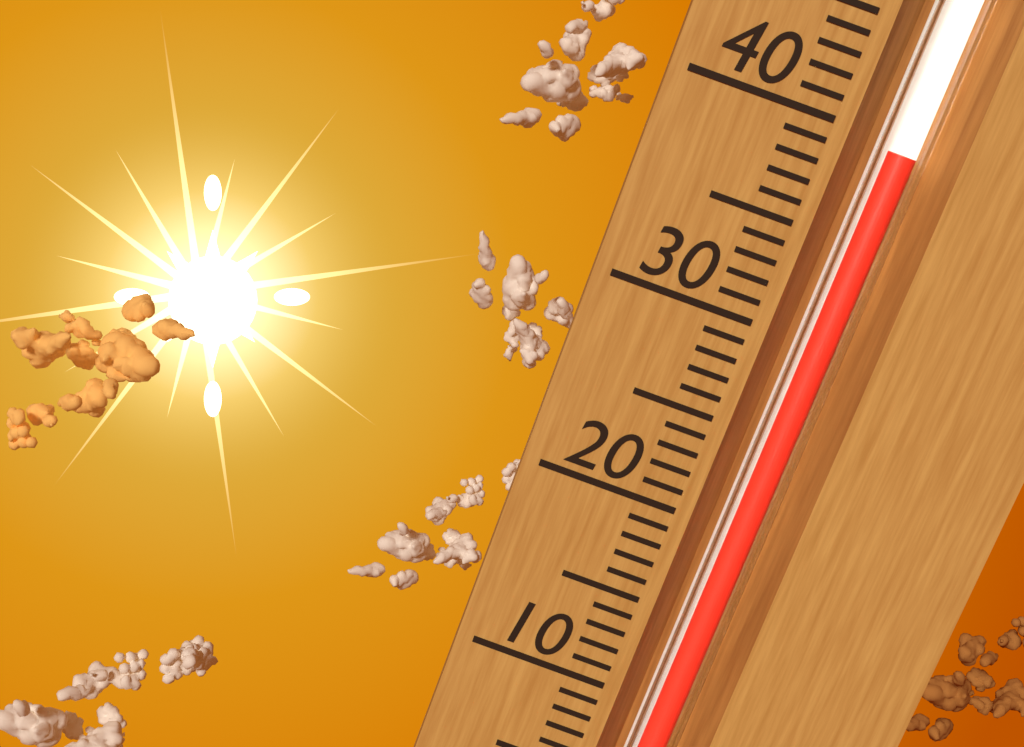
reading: 39.5 (no unit)
